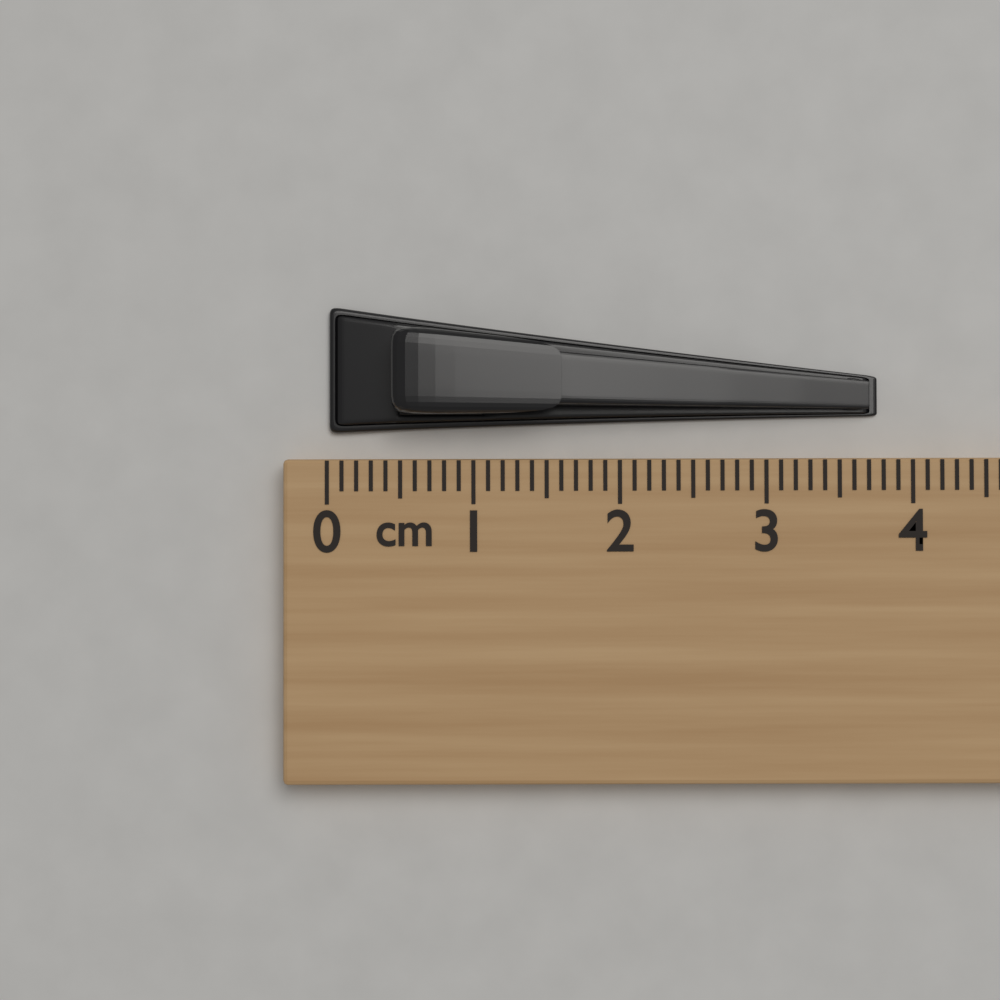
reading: 3.8 cm
